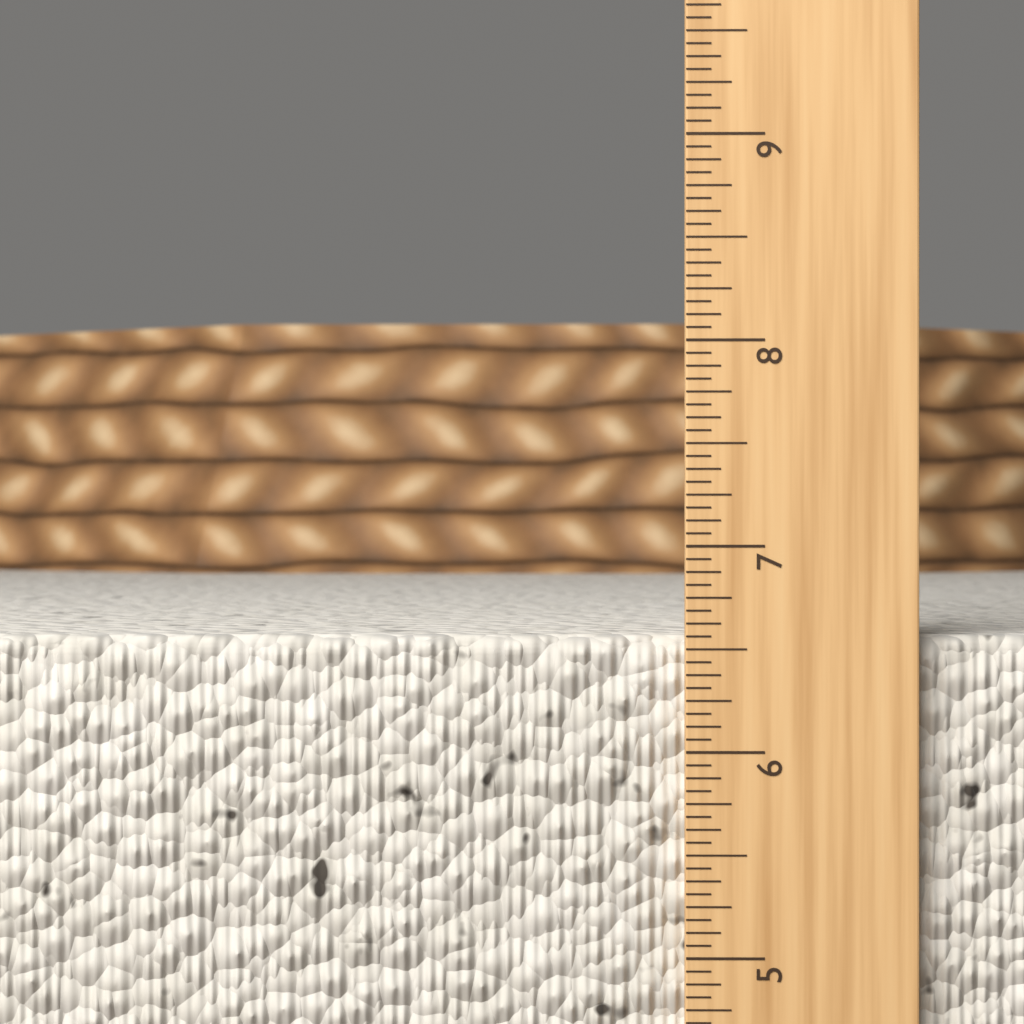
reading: 6.5625 in
